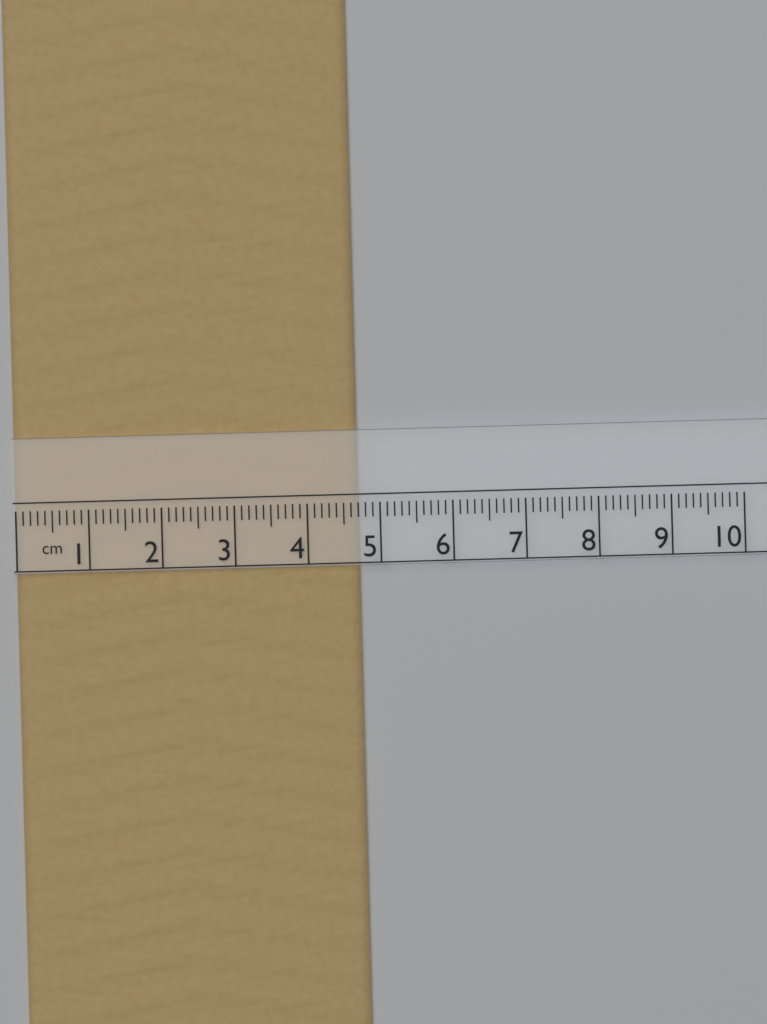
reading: 4.7 cm
